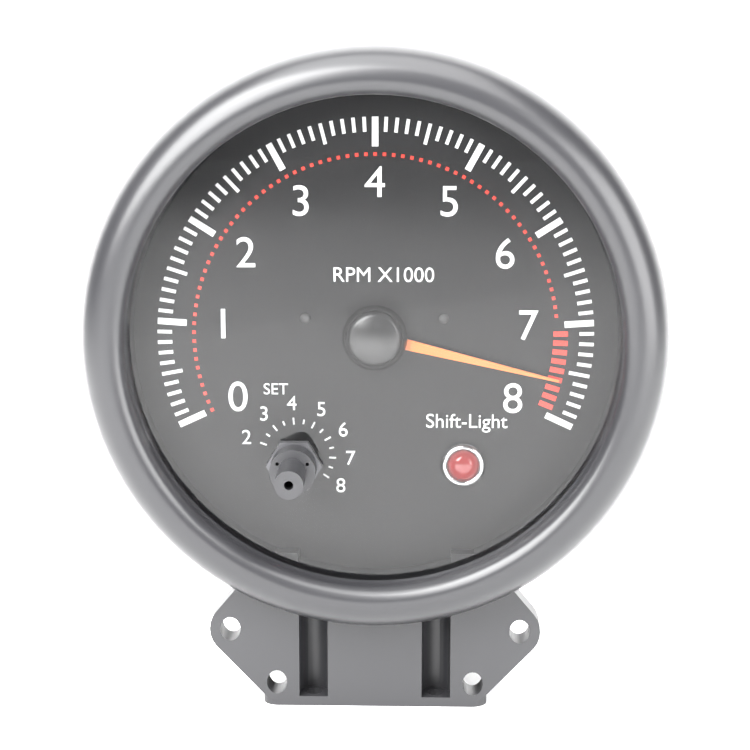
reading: 7.6 RPM x1000
